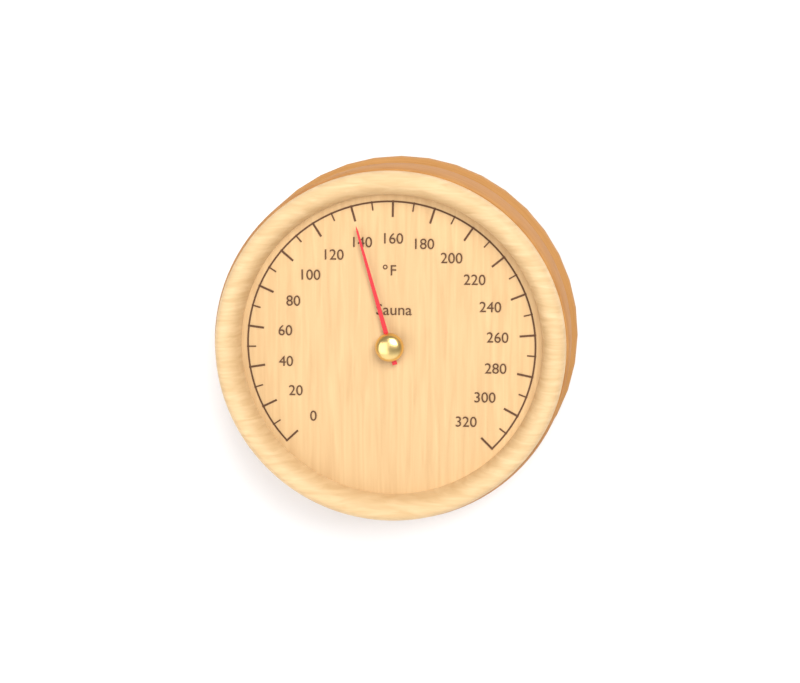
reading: 140 °F
